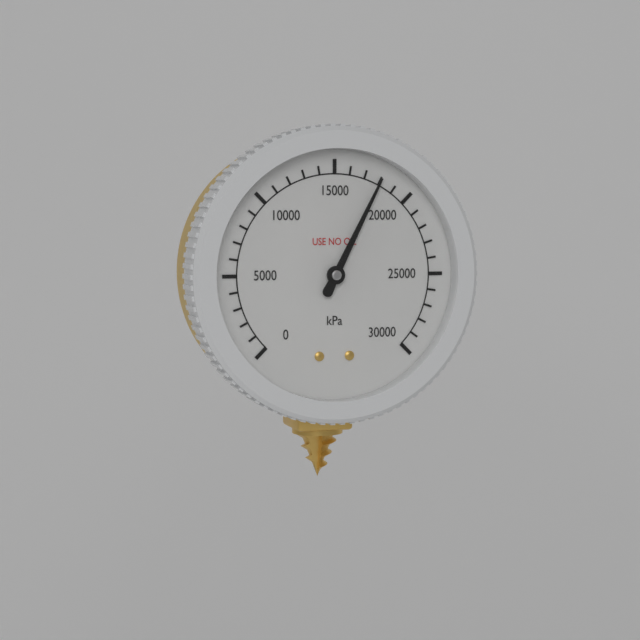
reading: 18000 kPa
